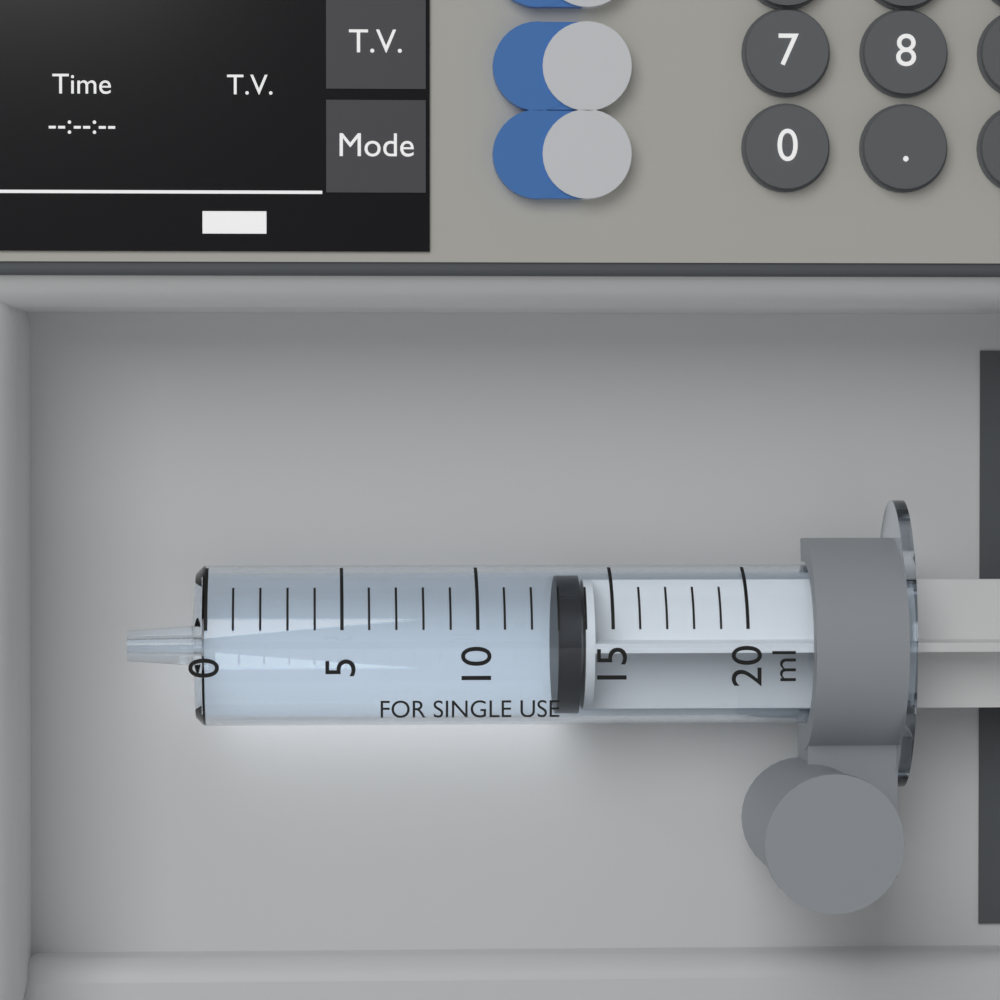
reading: 13 ml
